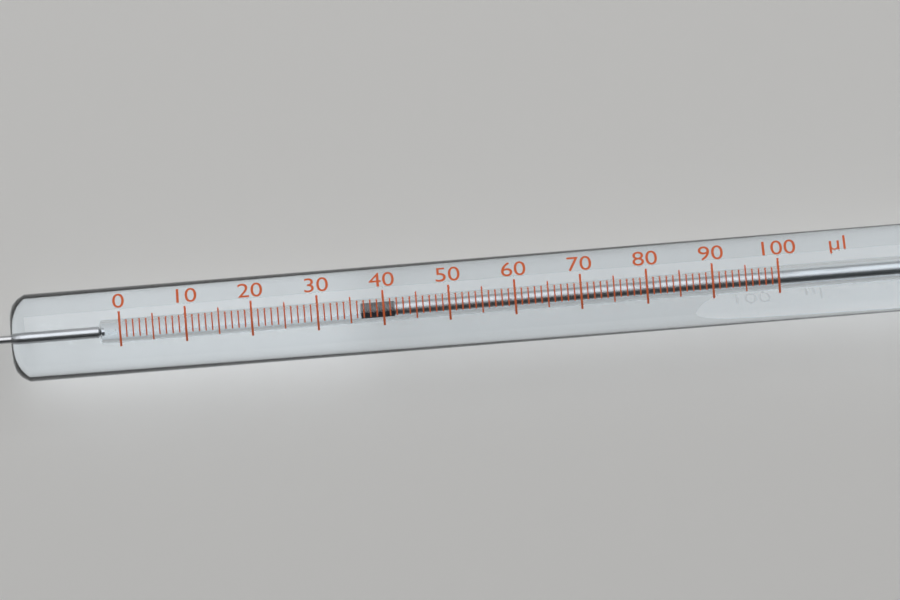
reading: 37 µl
